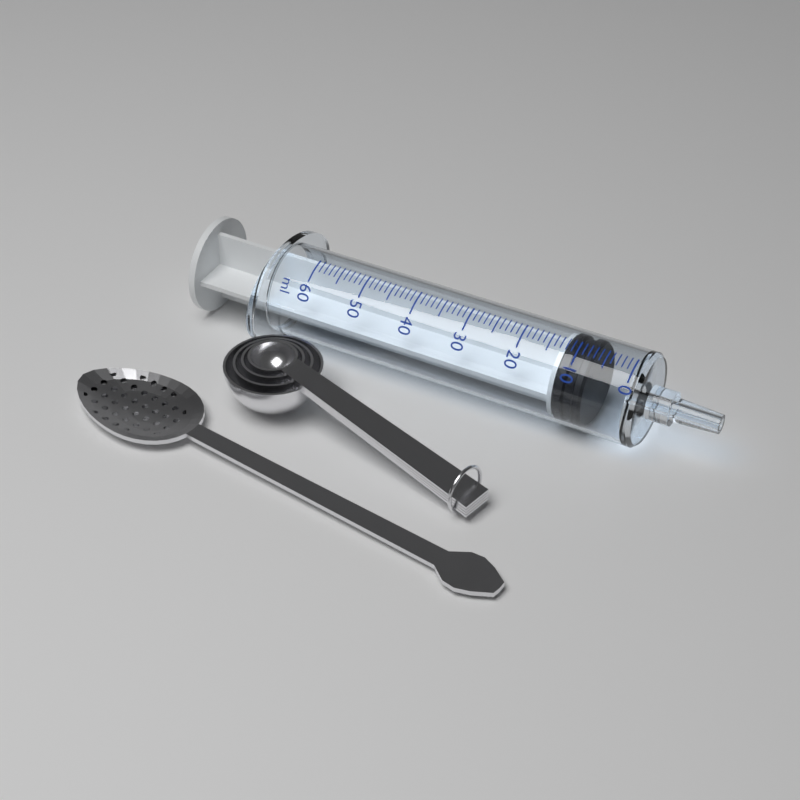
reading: 7 ml
